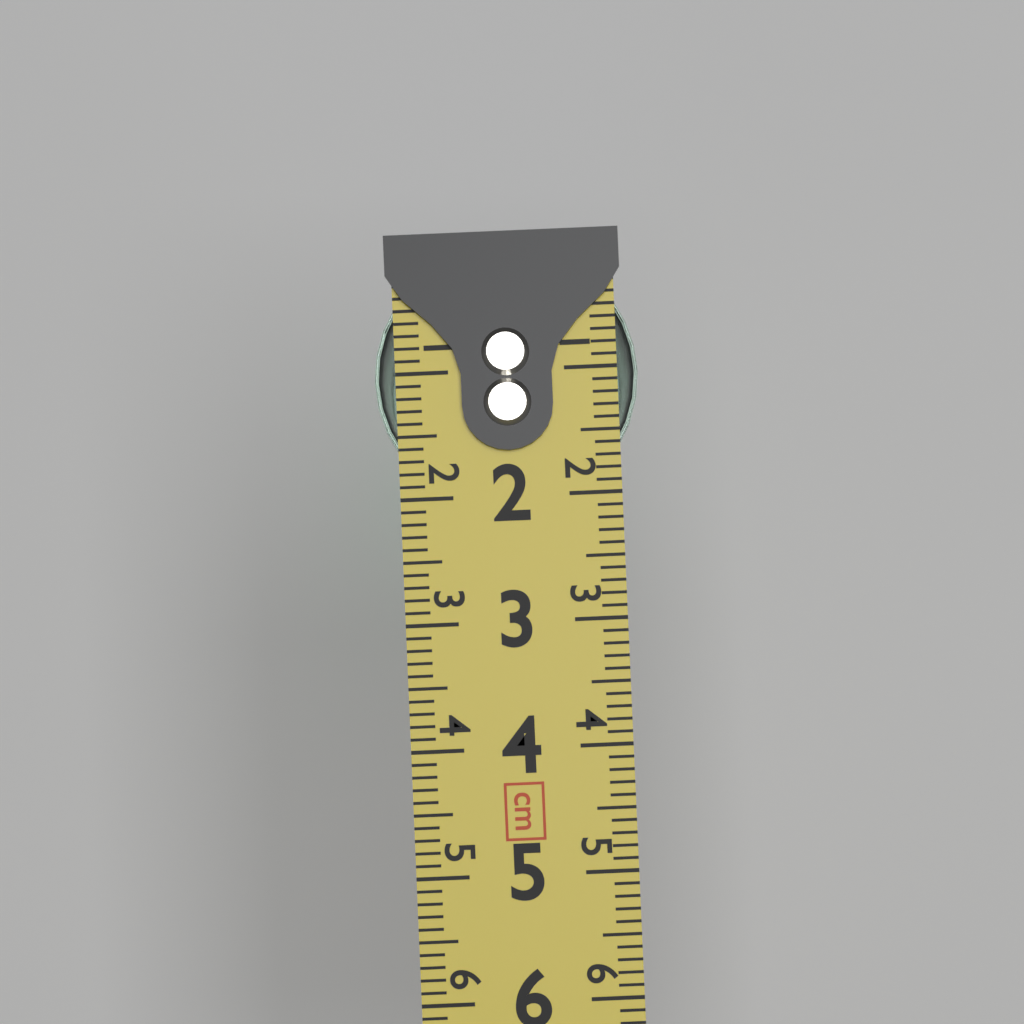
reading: 2.1 cm
